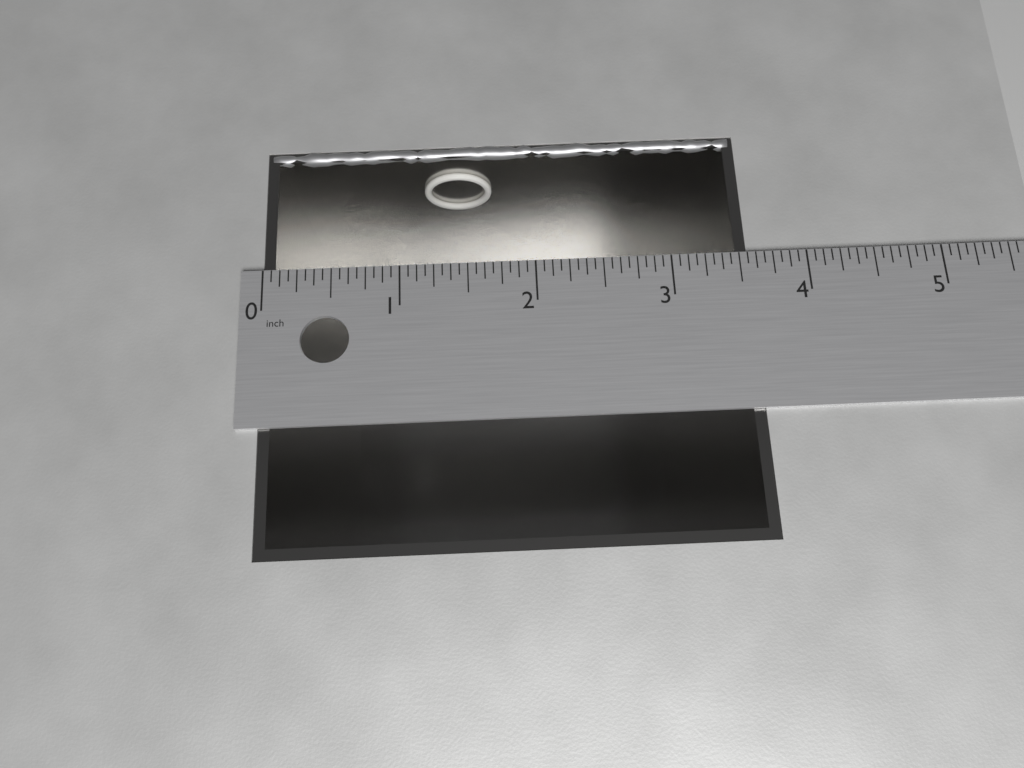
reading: 3.5625 in
